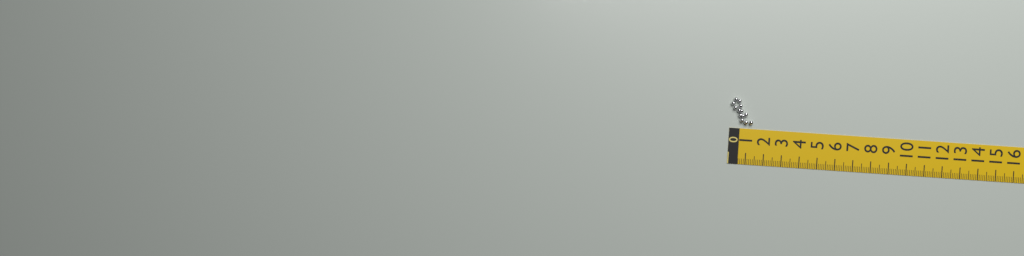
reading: 1.3 cm
